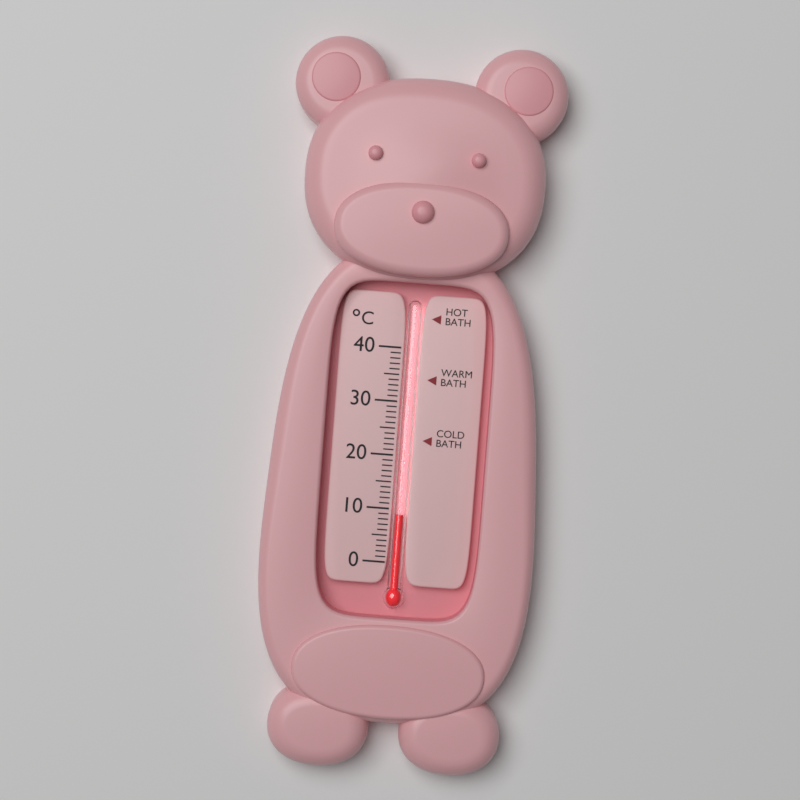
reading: 9 °C
